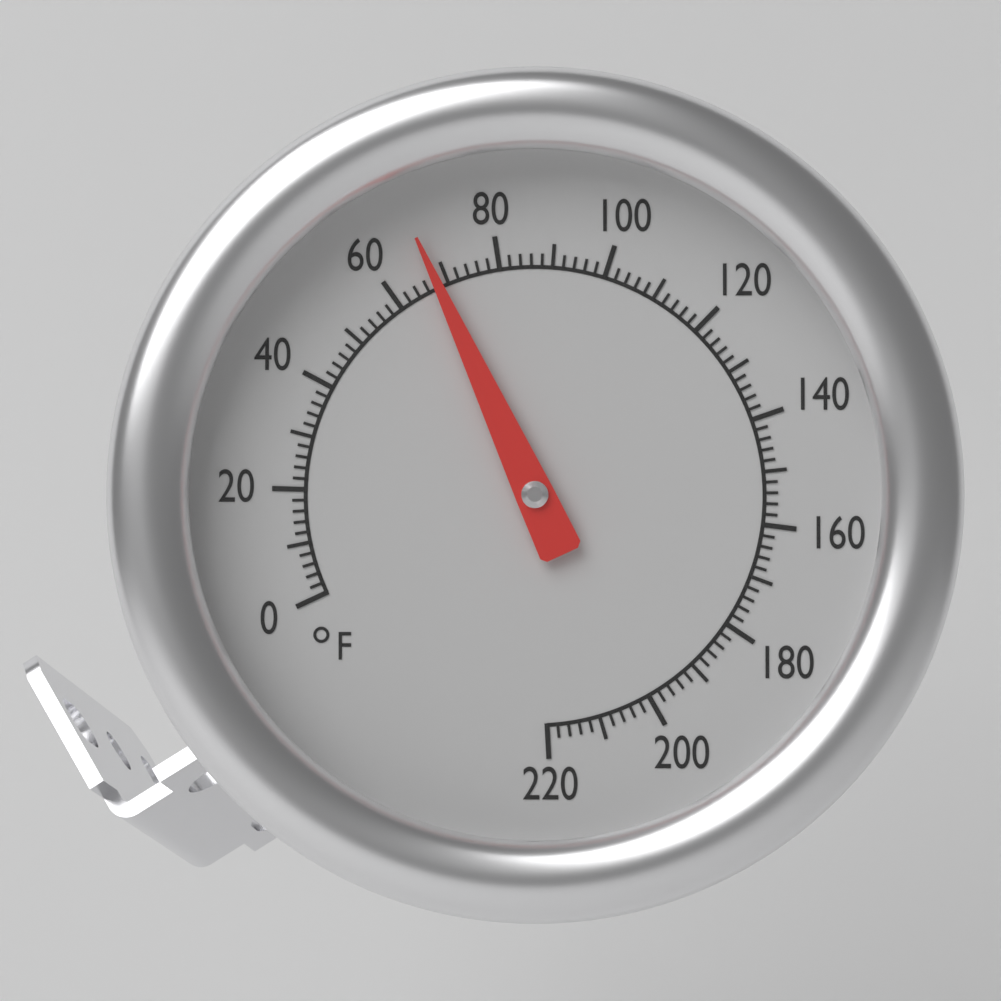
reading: 68 °F
